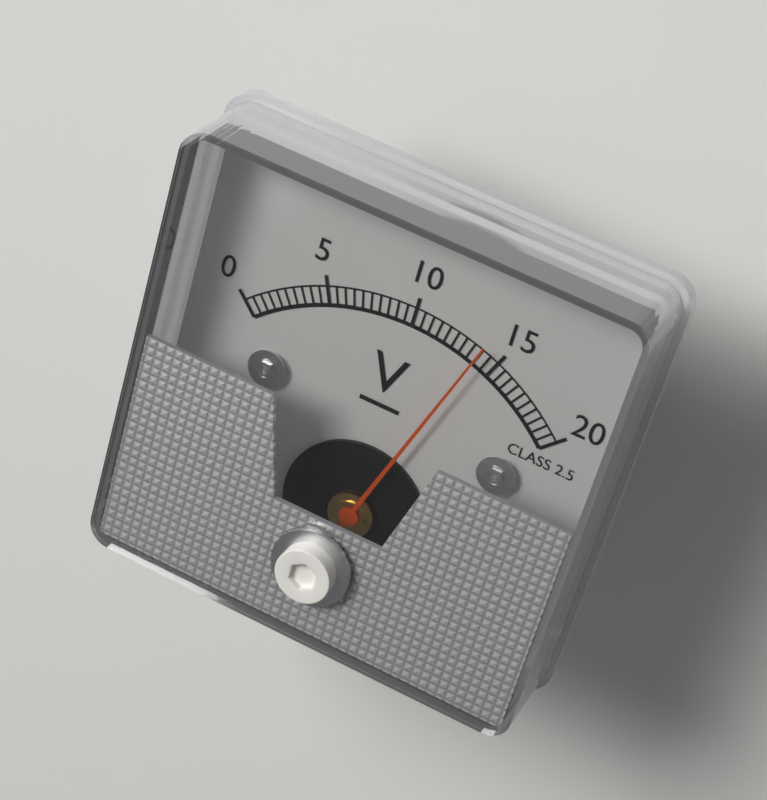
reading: 14.0 V
